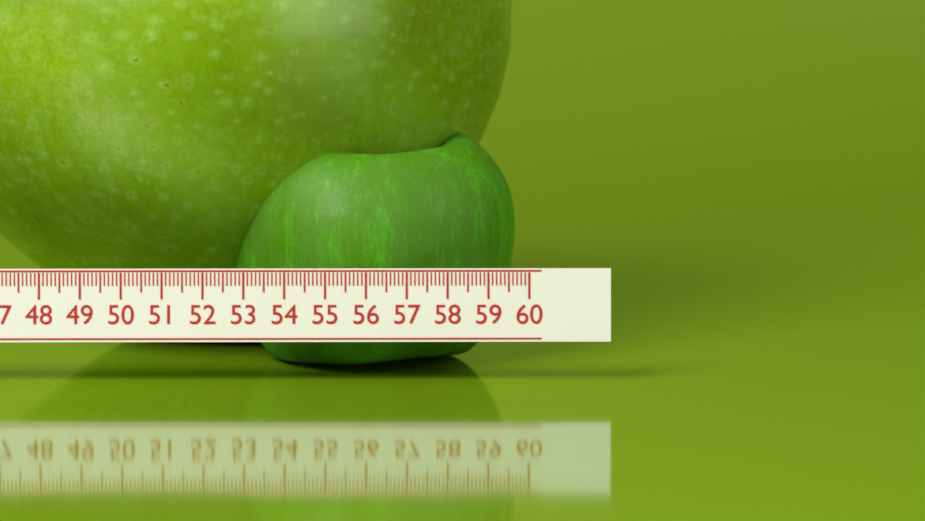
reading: 59.7 (no unit)
